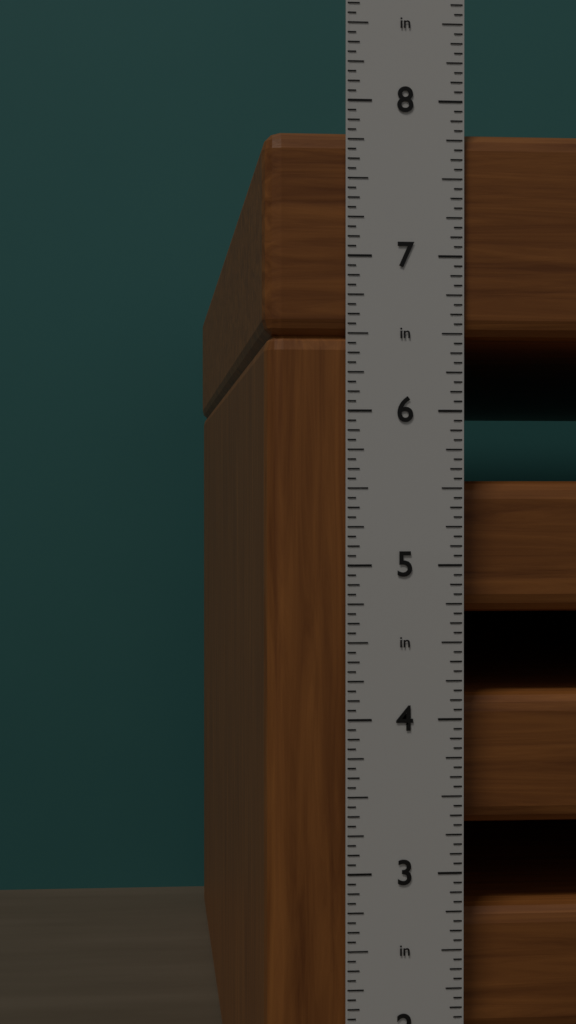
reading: 7.8125 in
